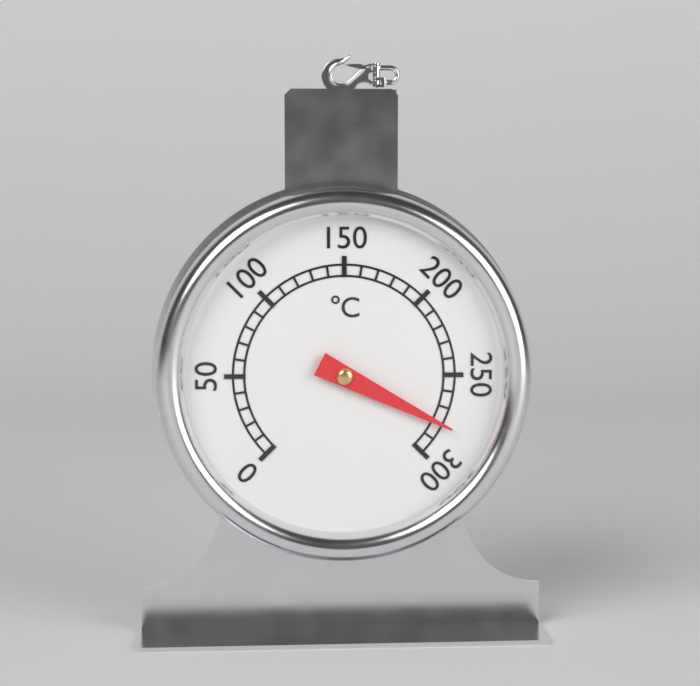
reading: 280 °C
